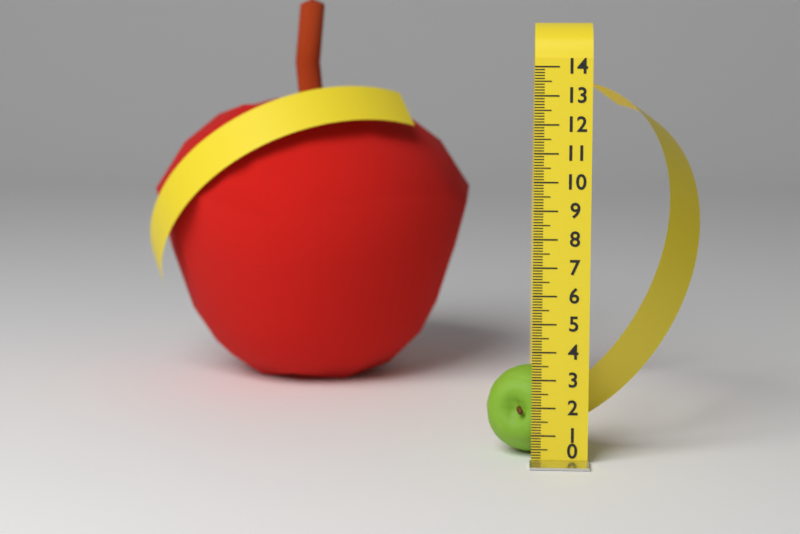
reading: 3.2 (no unit)
